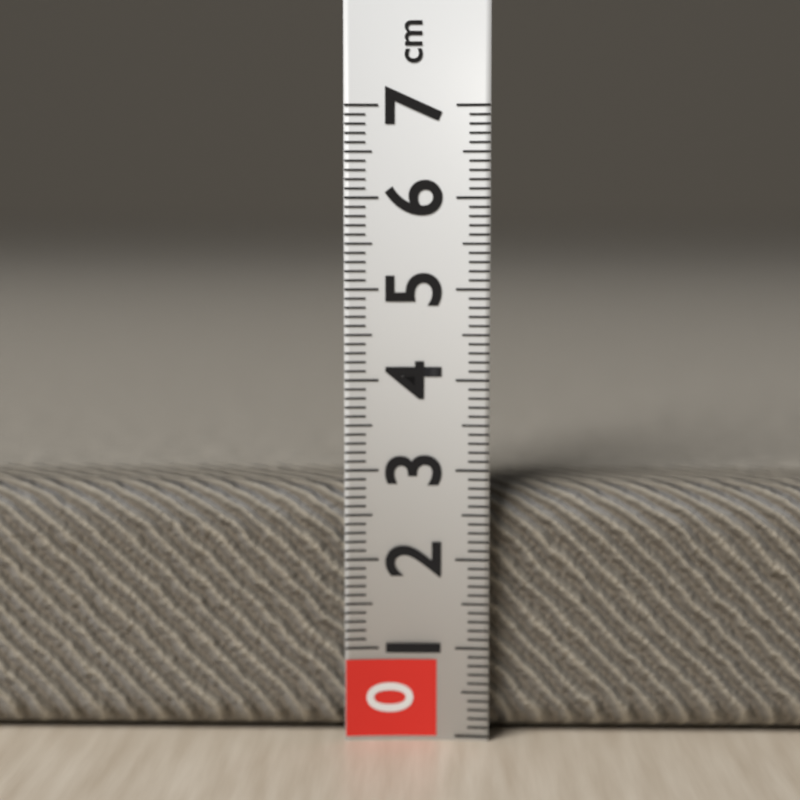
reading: 2.8 cm
